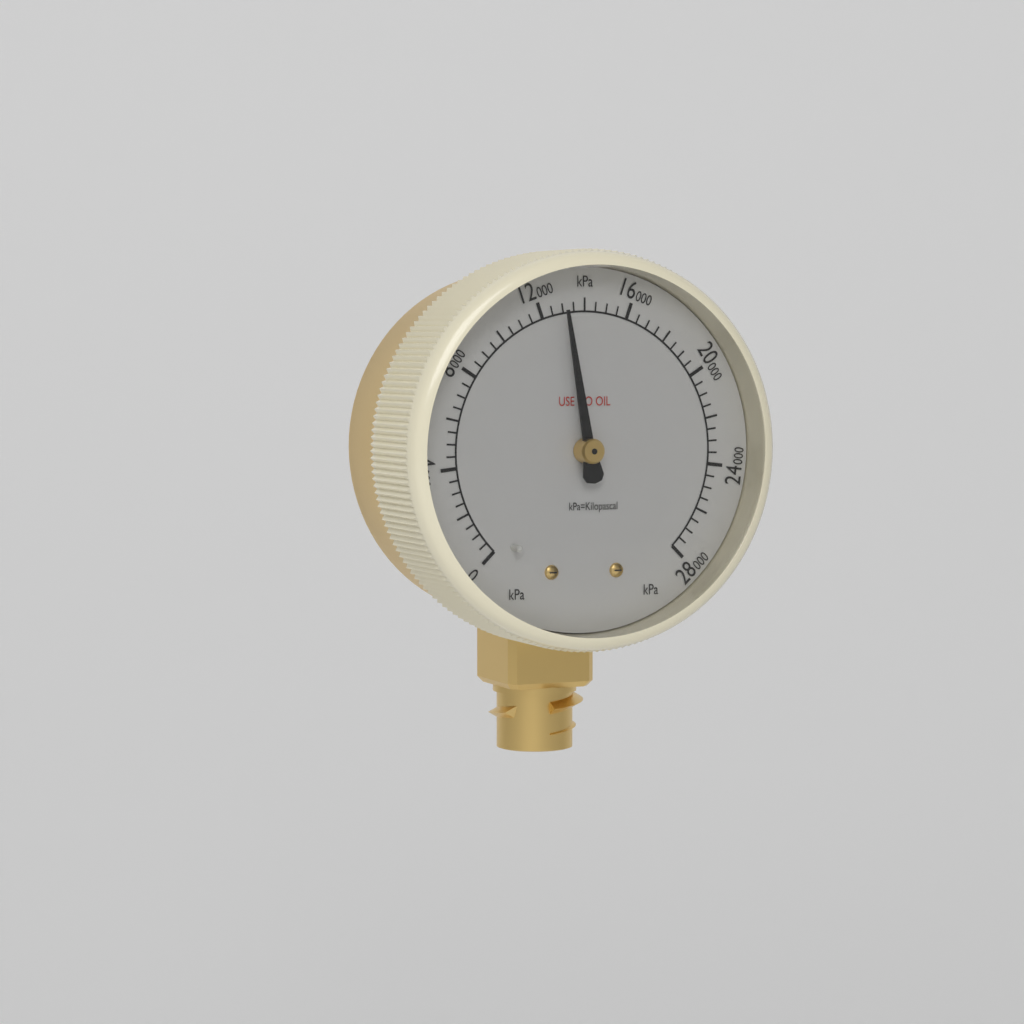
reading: 13000 kPa
